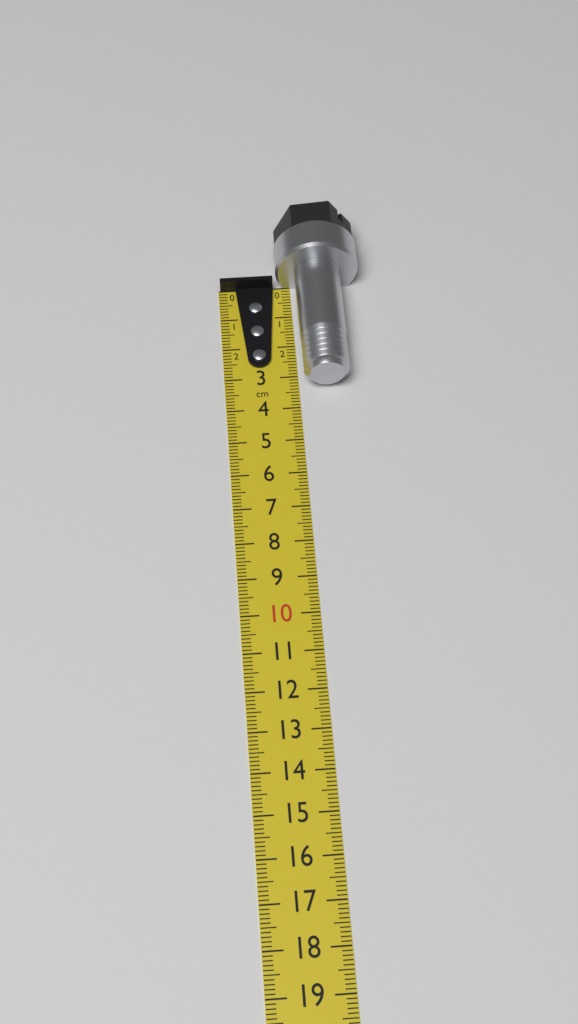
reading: 3.4 cm
